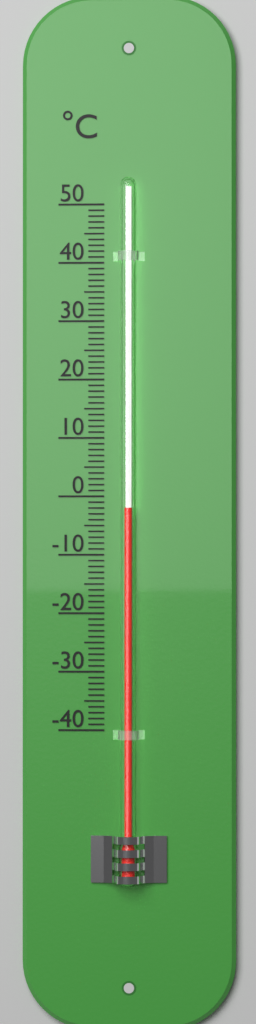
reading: -2 °C
